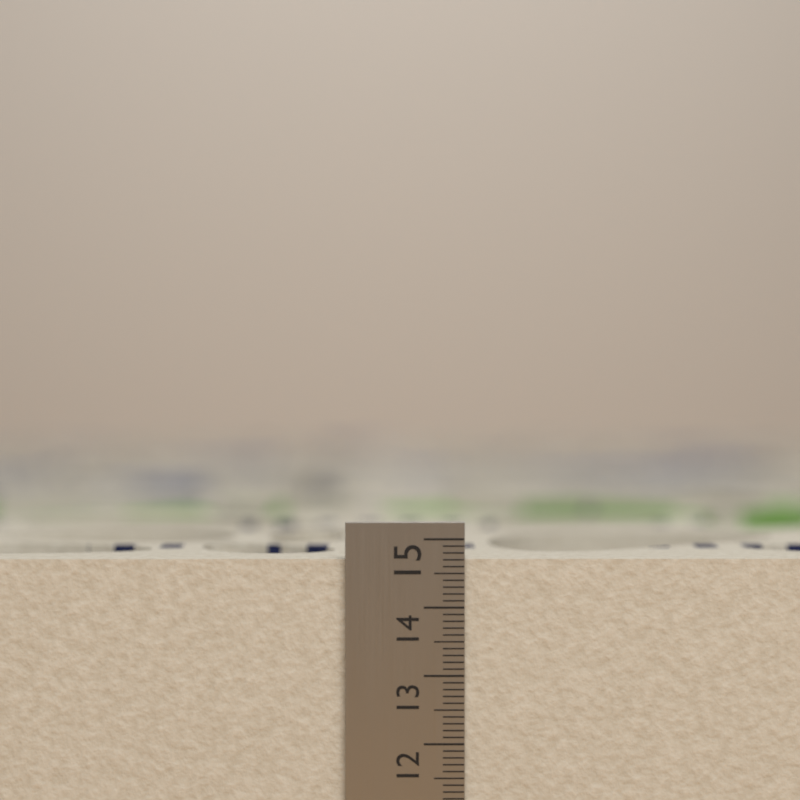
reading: 14.7 cm
